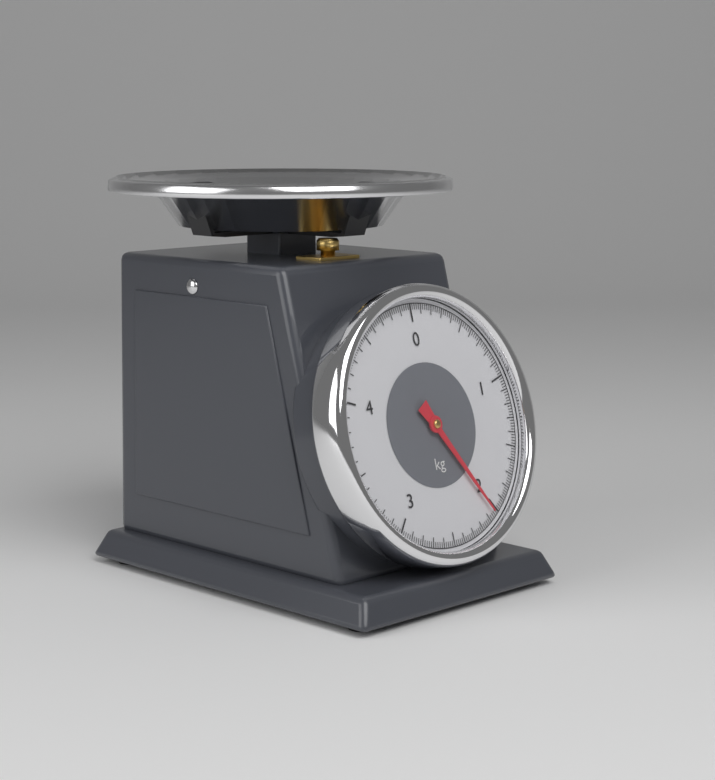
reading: 2.04 kg
